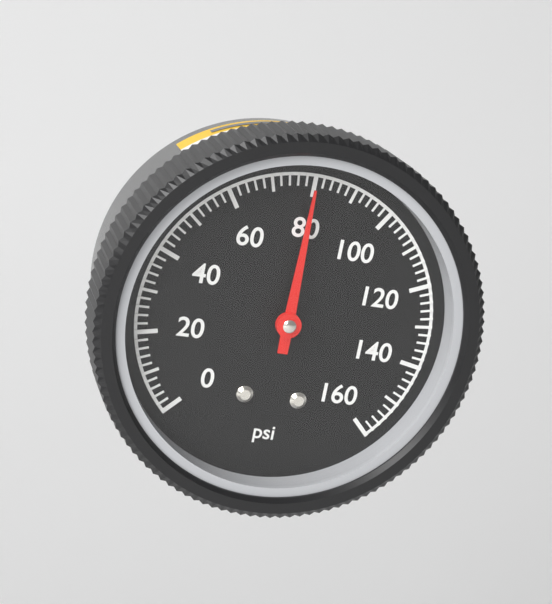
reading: 80 psi
